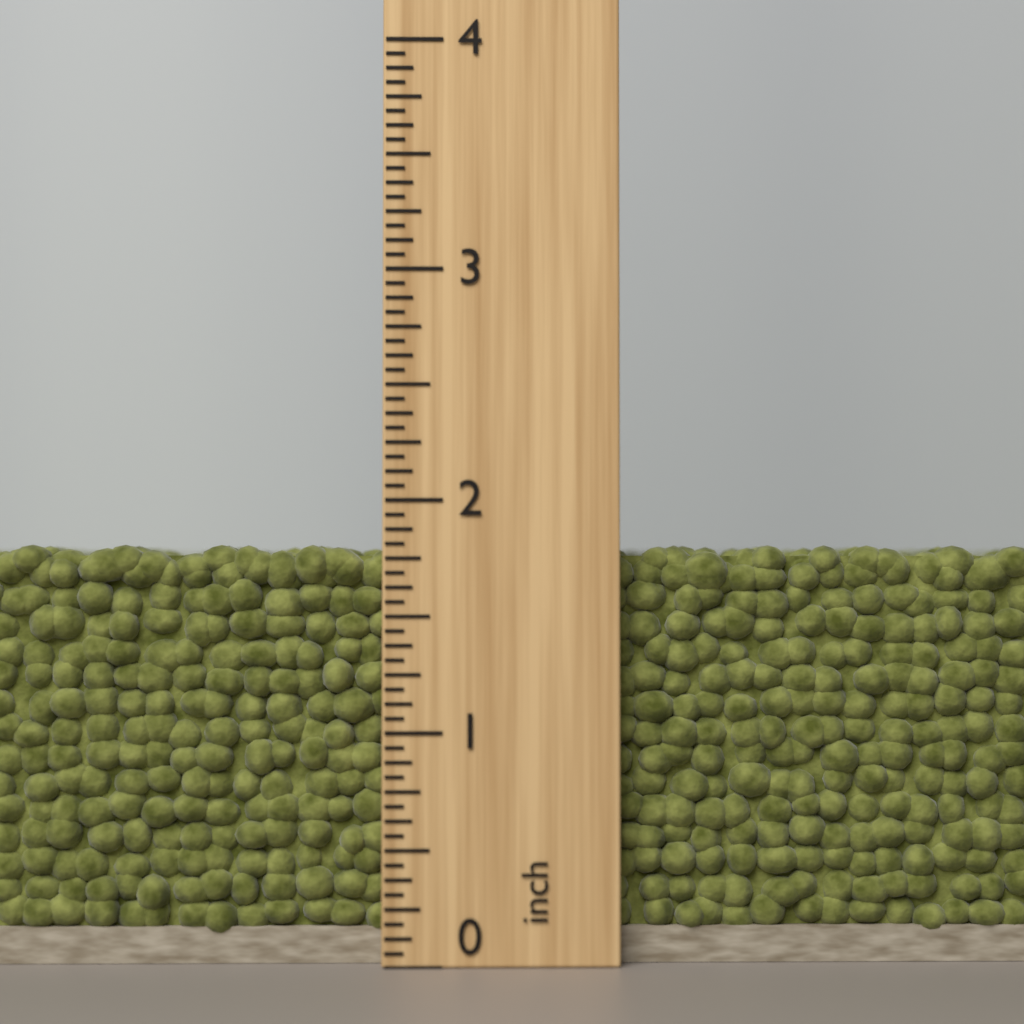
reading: 1.8125 inch
